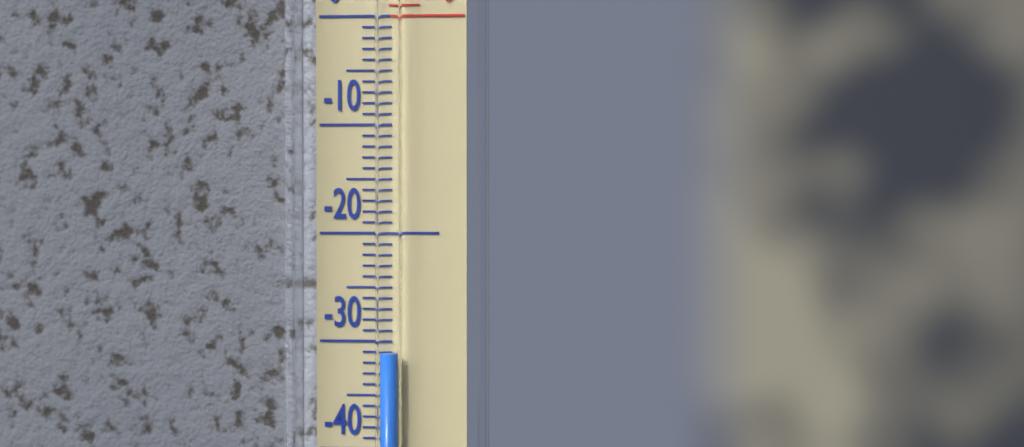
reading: -31 °C
